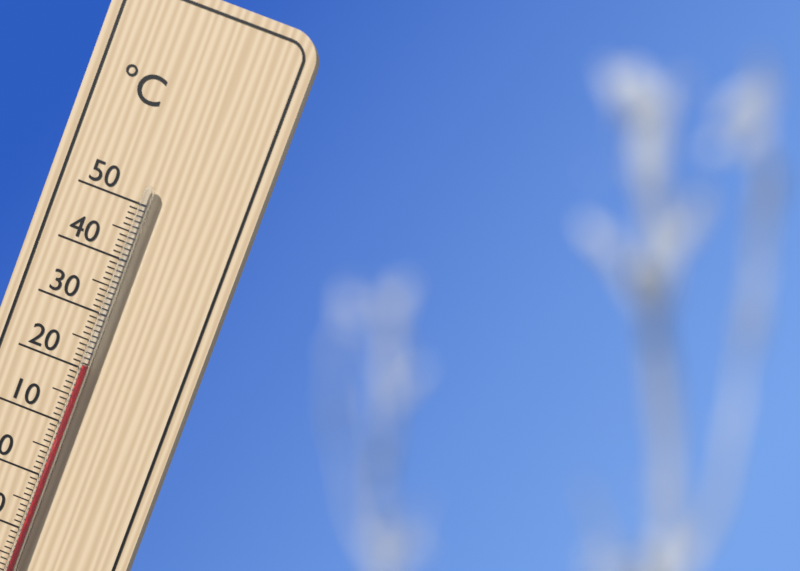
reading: 21 °C
